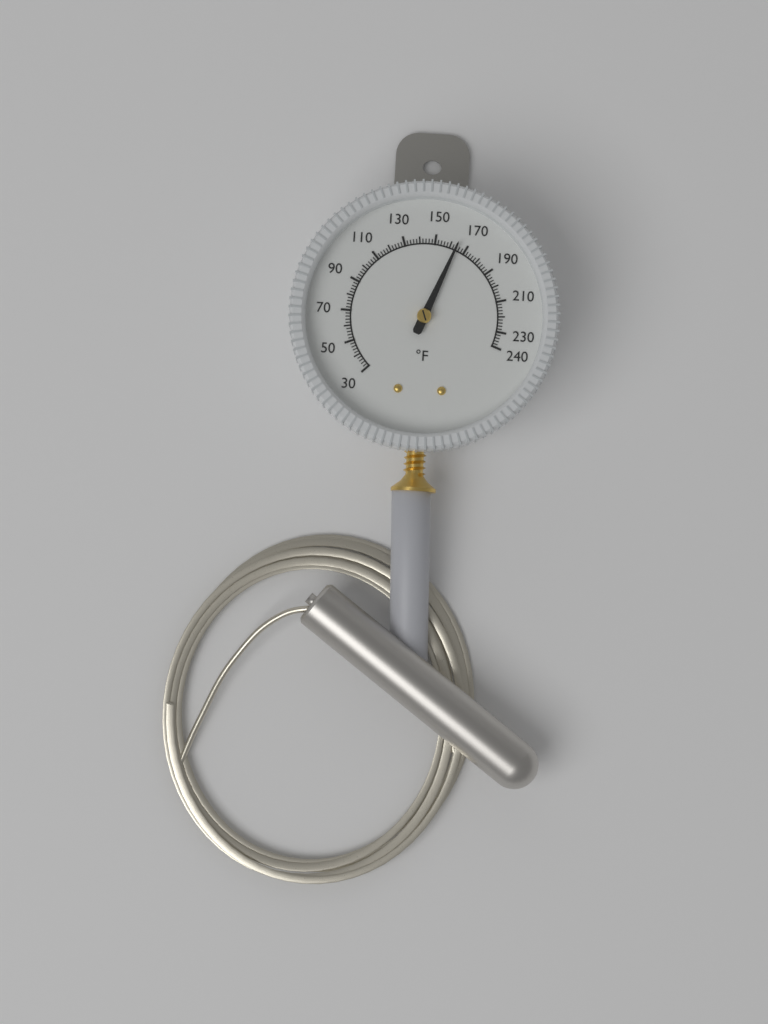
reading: 164 °F
